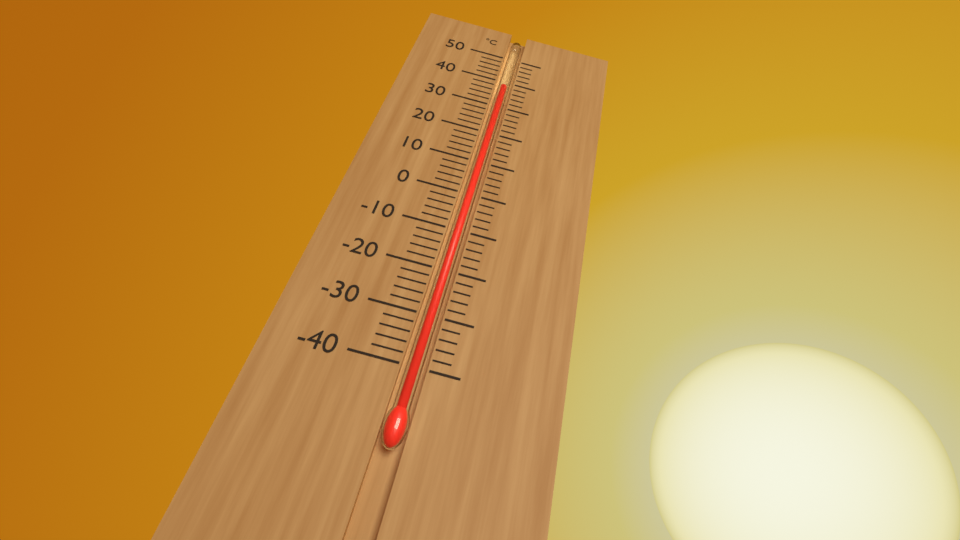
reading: 38 °C
